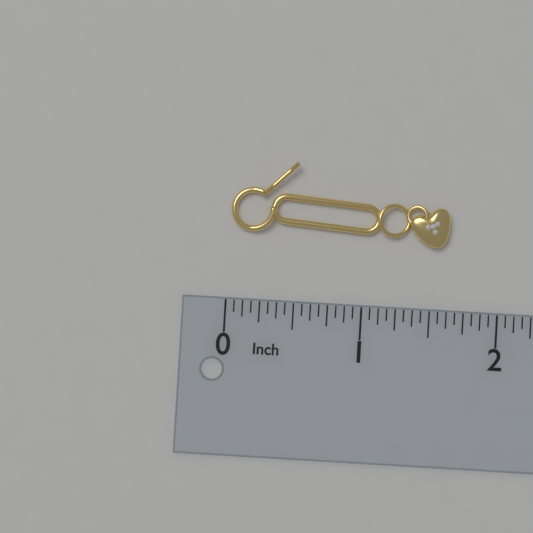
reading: 1.6250 in
